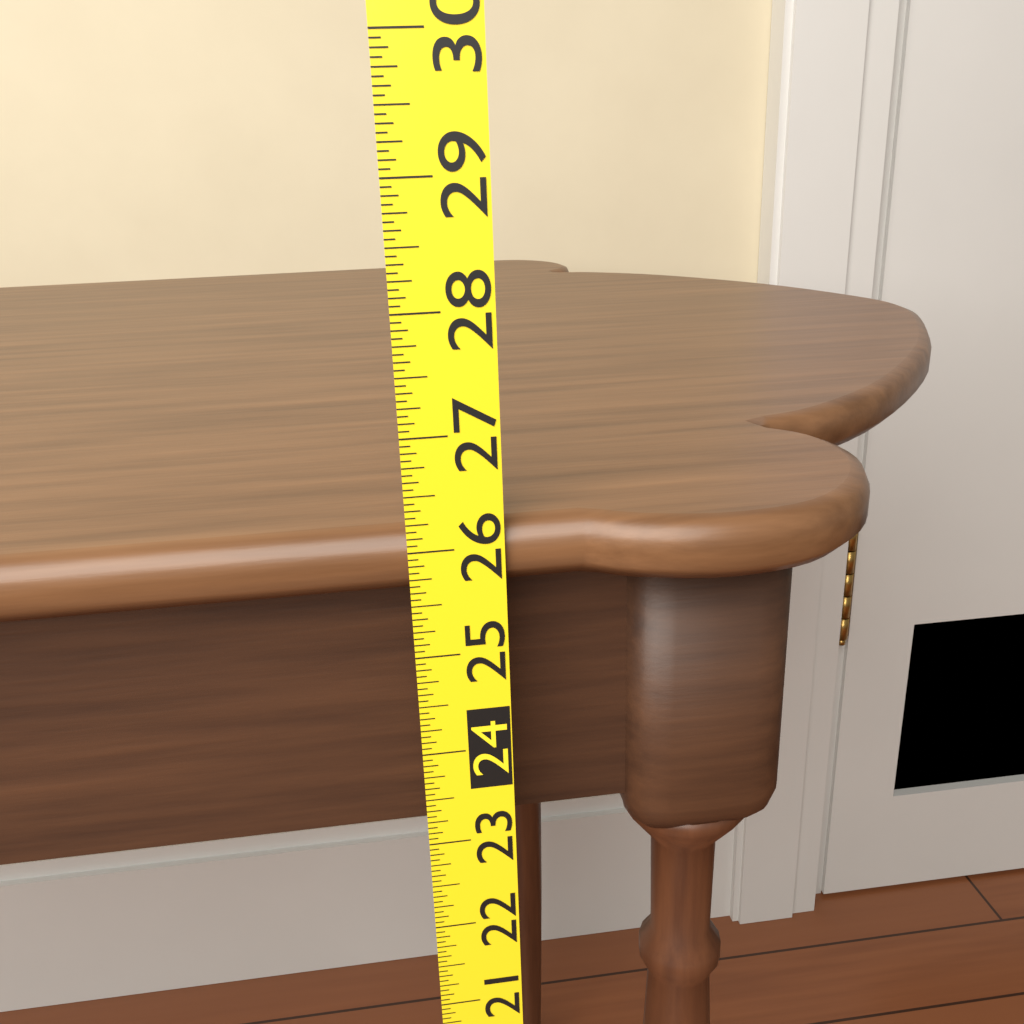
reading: 26.1875 (no unit)
